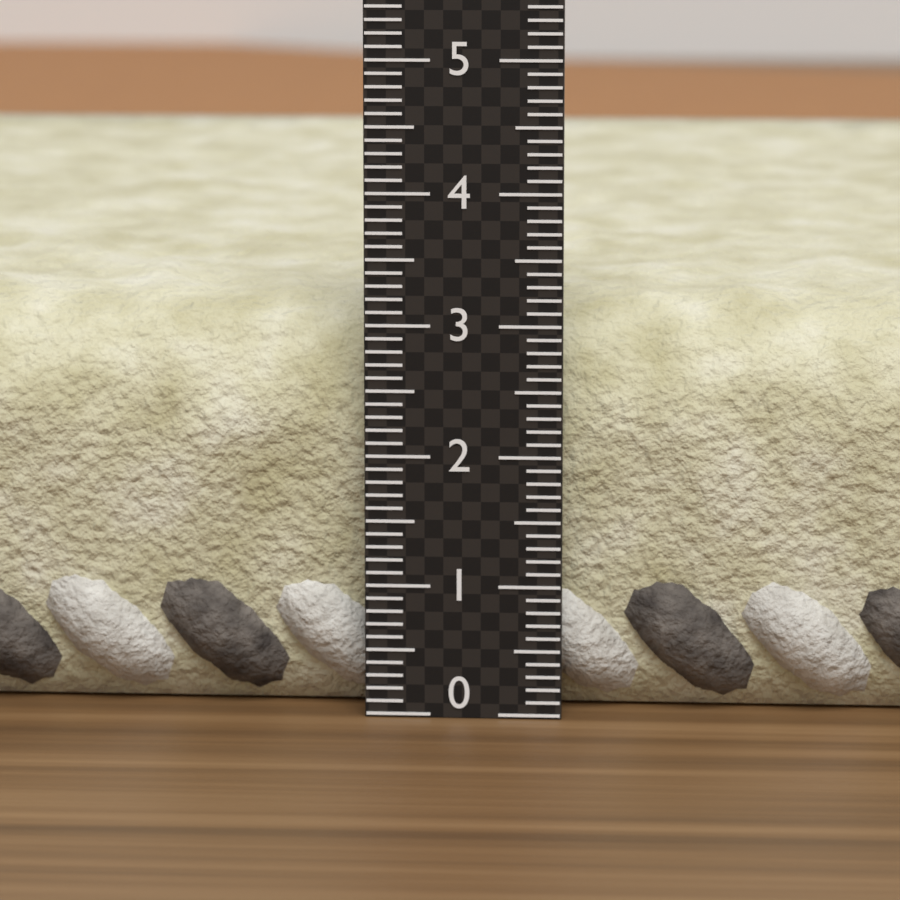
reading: 3.2 (no unit)
